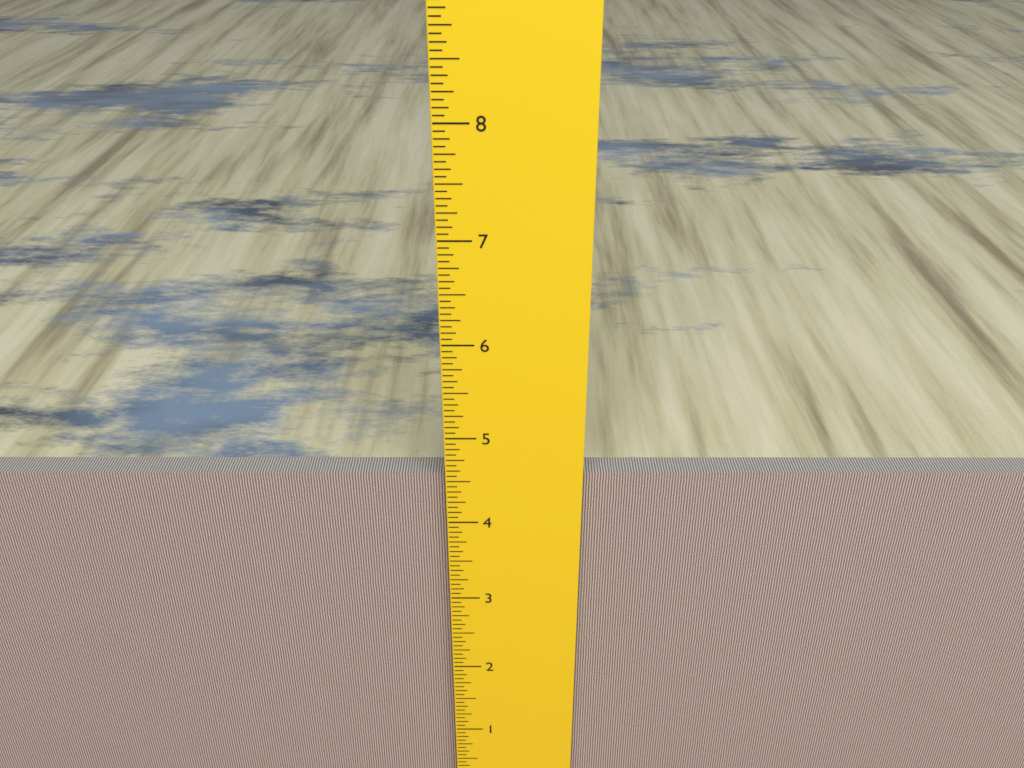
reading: 4.5000 inch
